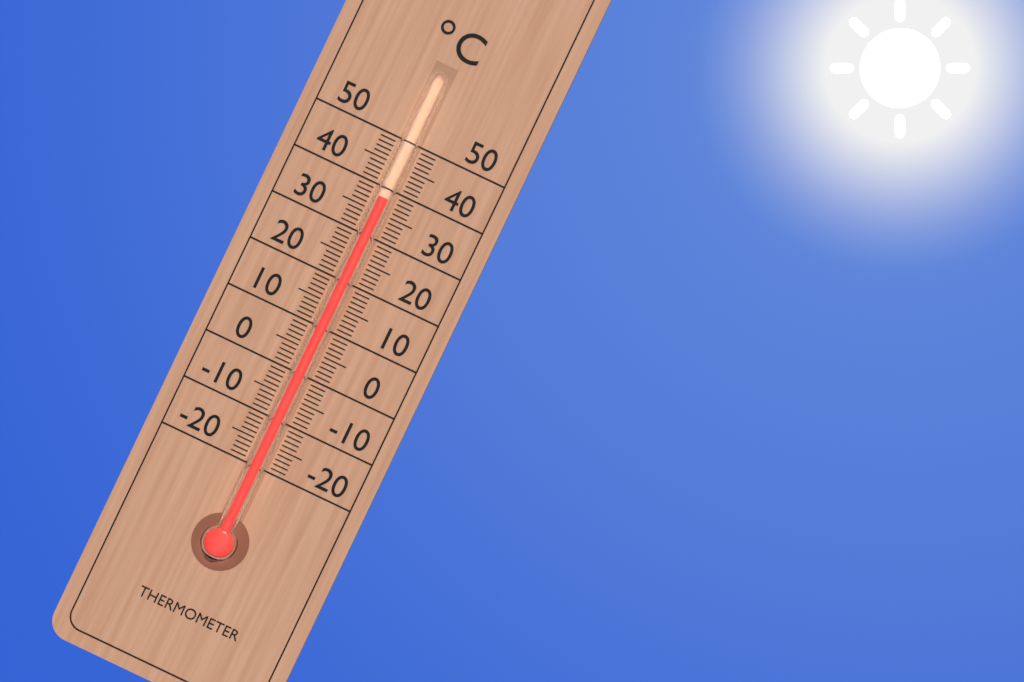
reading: 38 °C
